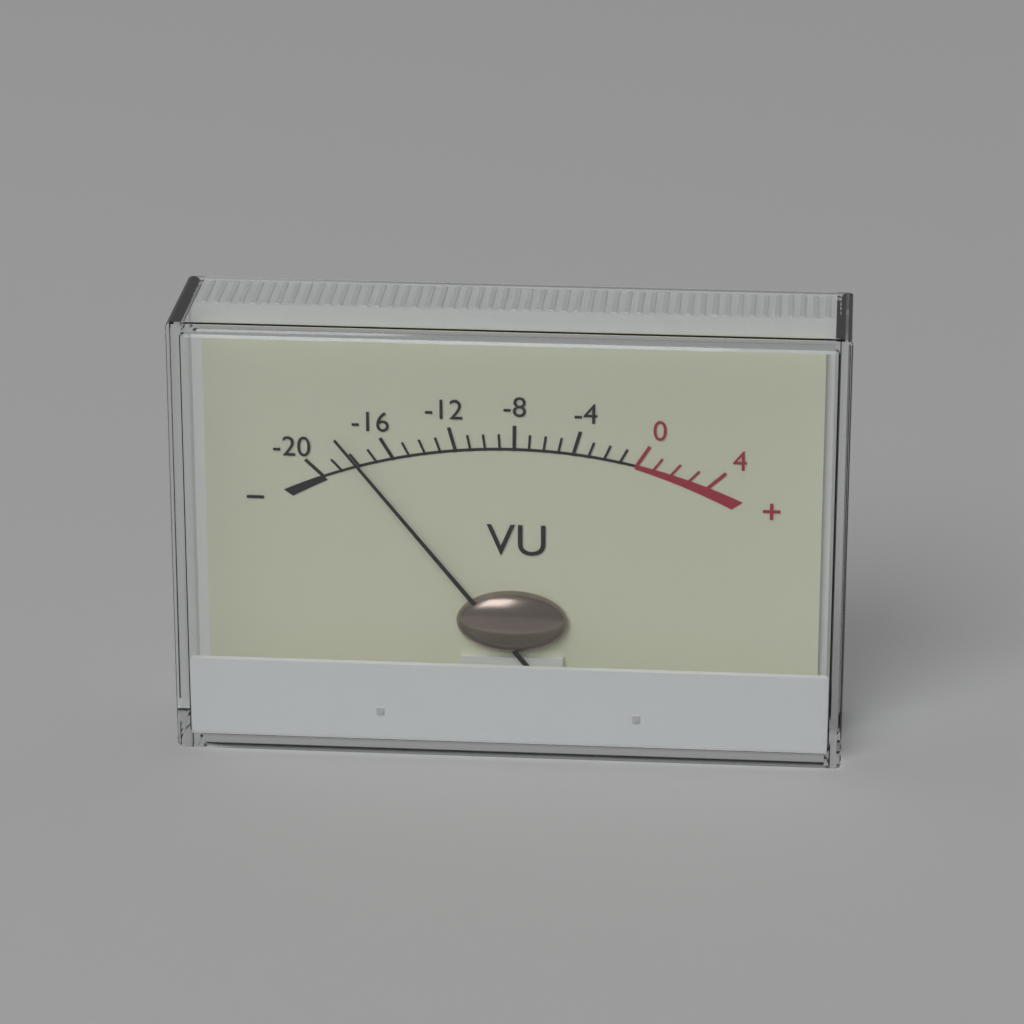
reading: -18 VU
